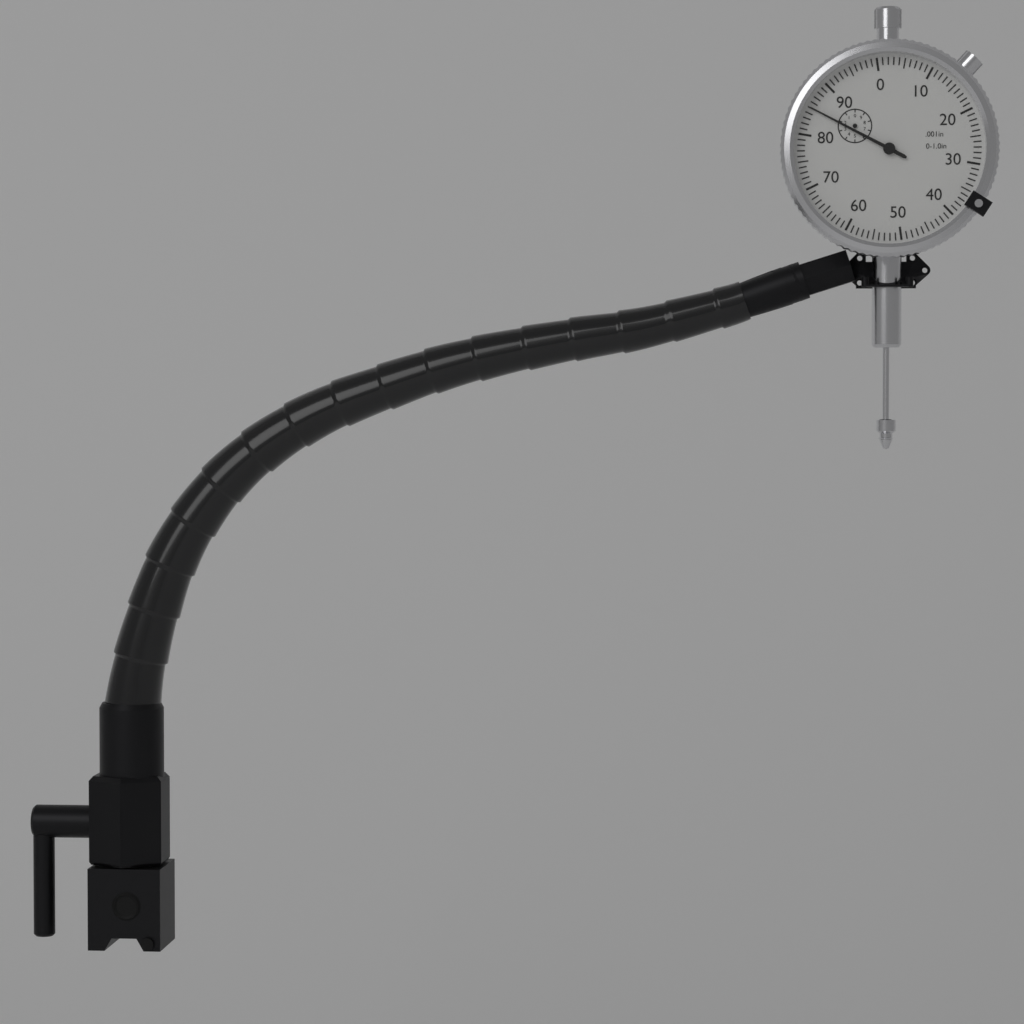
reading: 0.085 in
